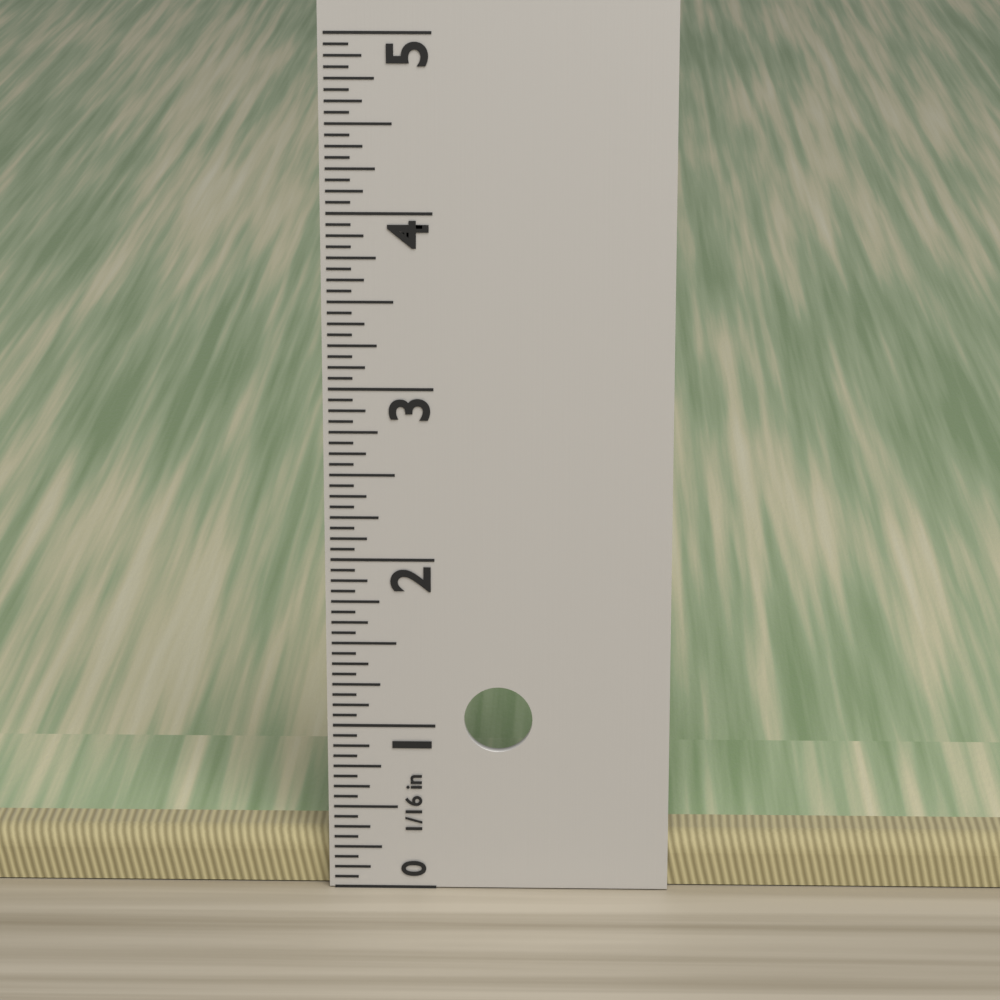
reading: 0.3125 in
